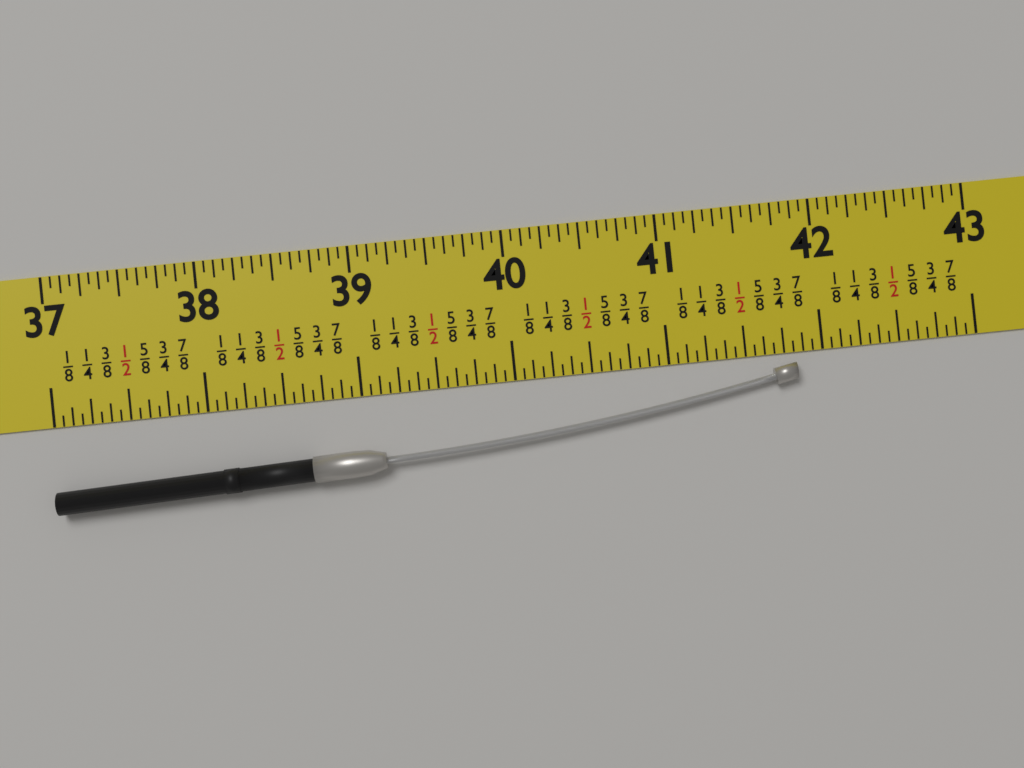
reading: 41.8125 in
